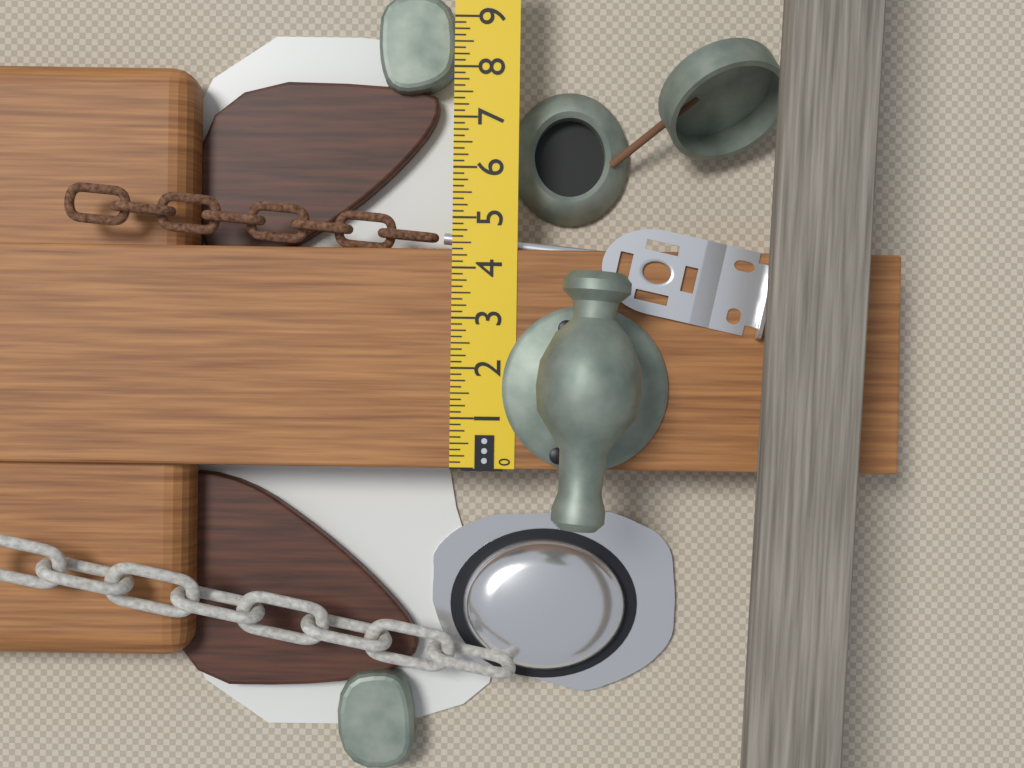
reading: 4.375 in
